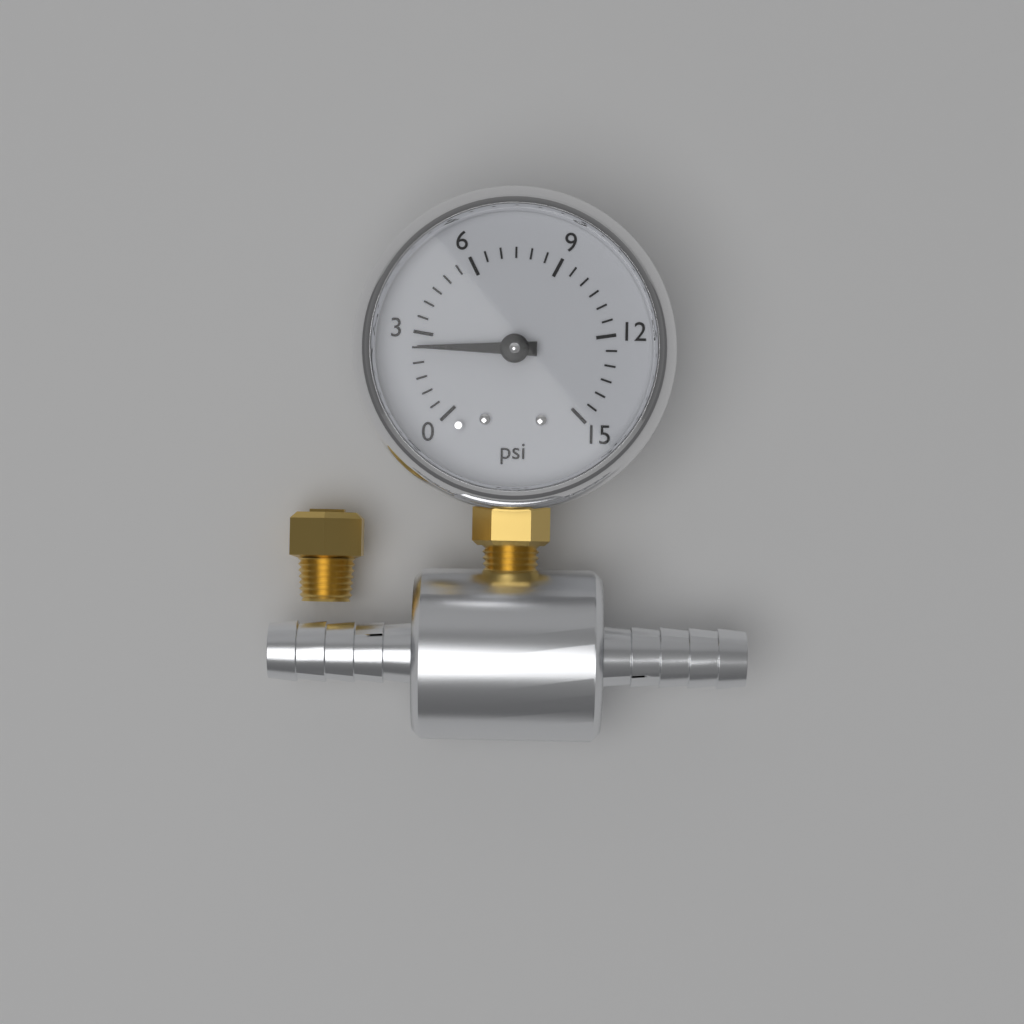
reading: 2.5 psi
